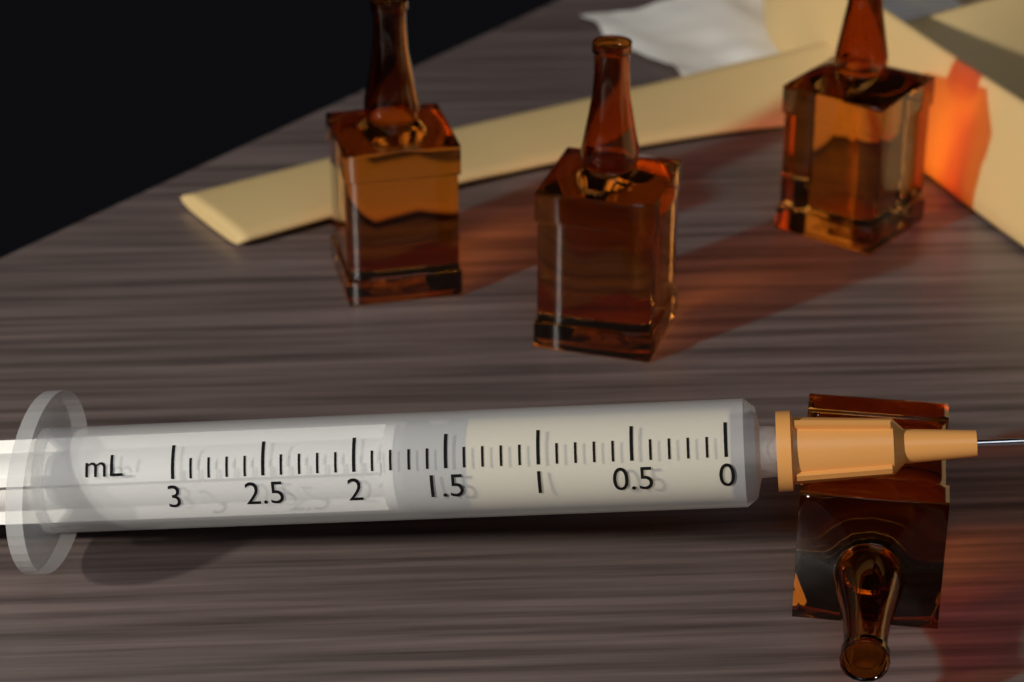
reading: 1.4 mL
